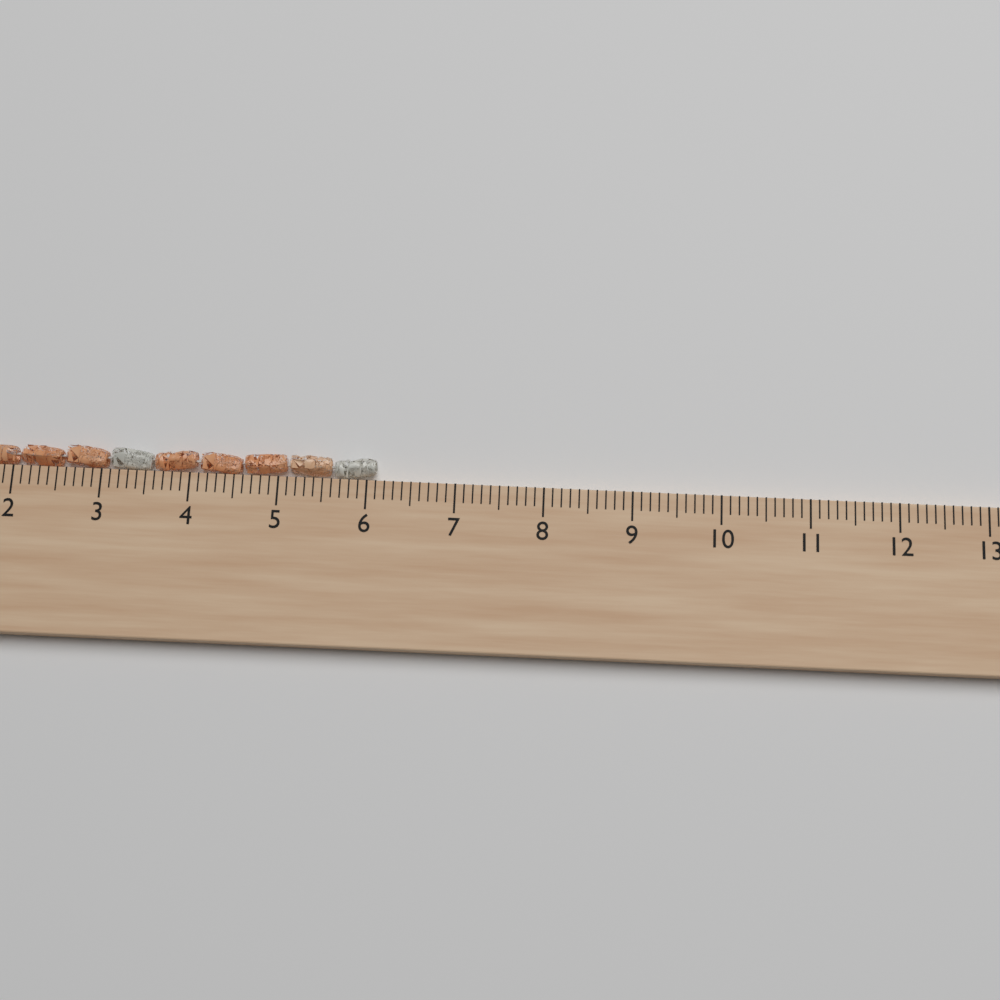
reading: 6.1 cm
